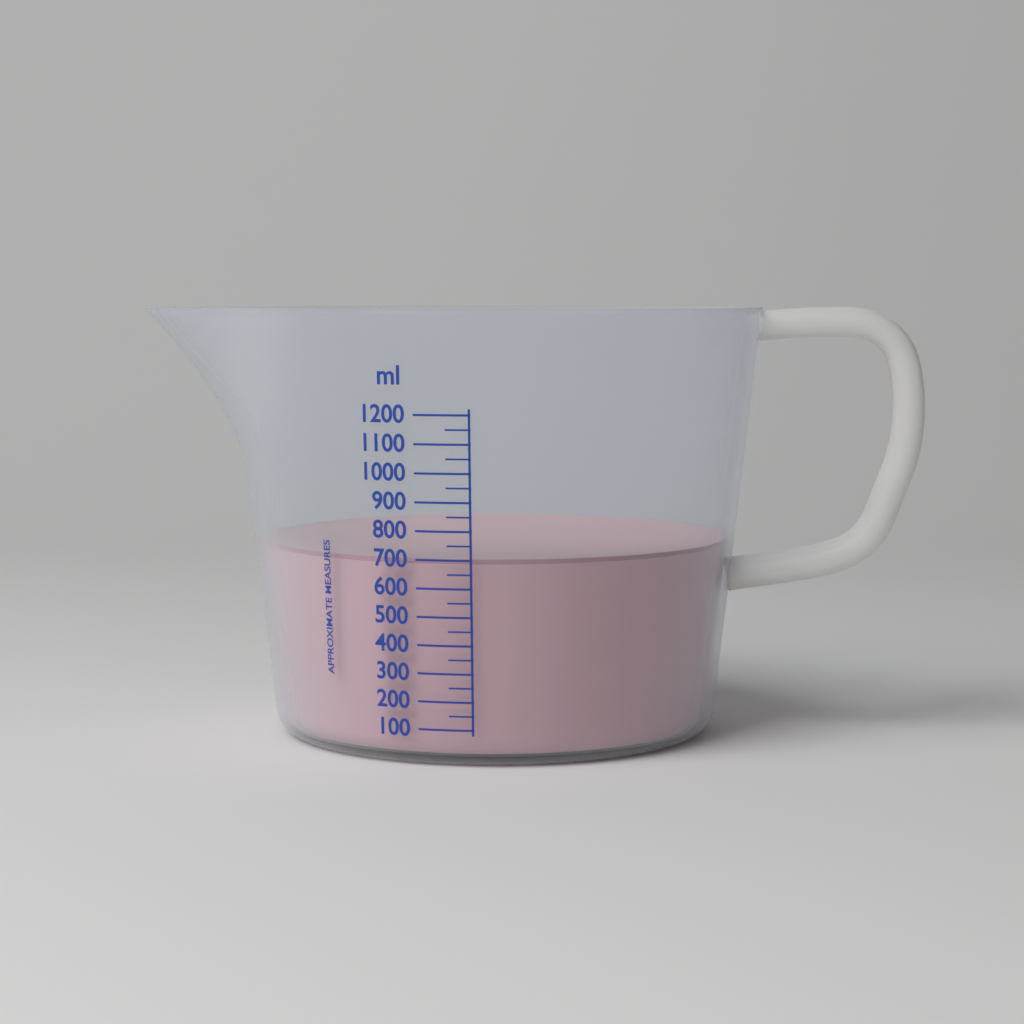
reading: 700 ml
